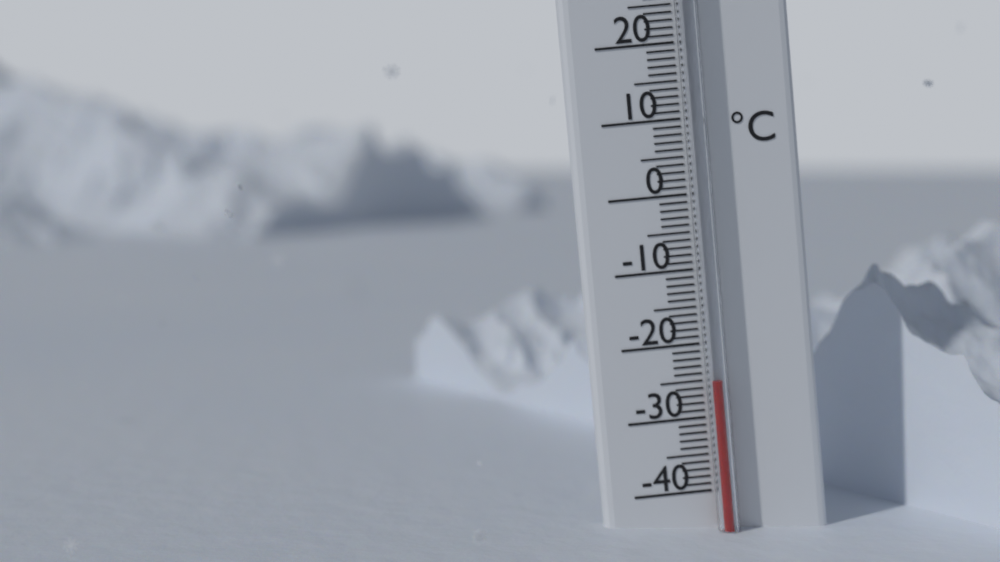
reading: -25 °C
